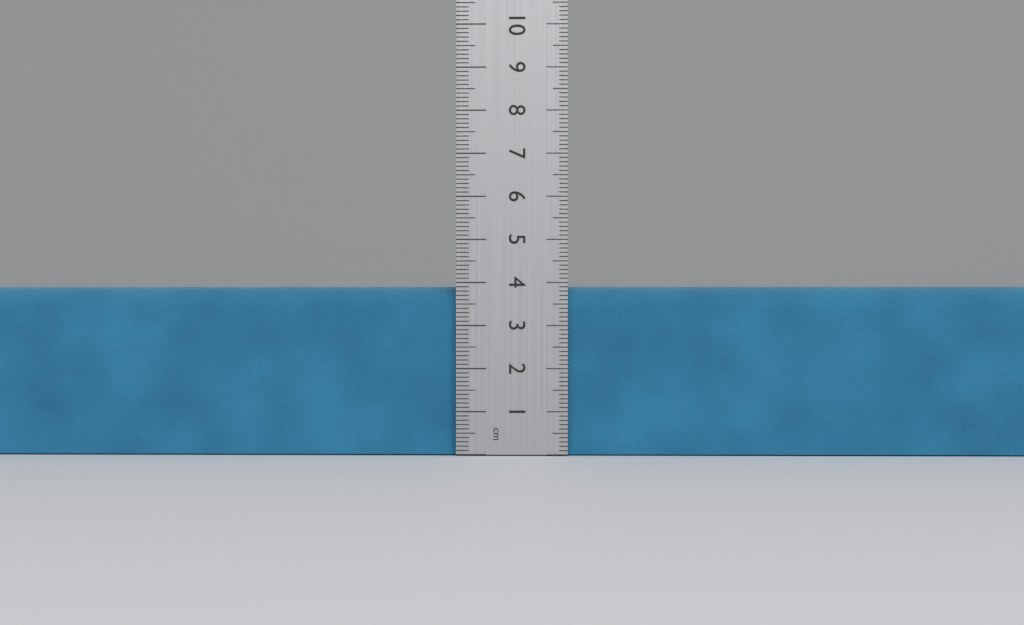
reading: 3.9 cm
